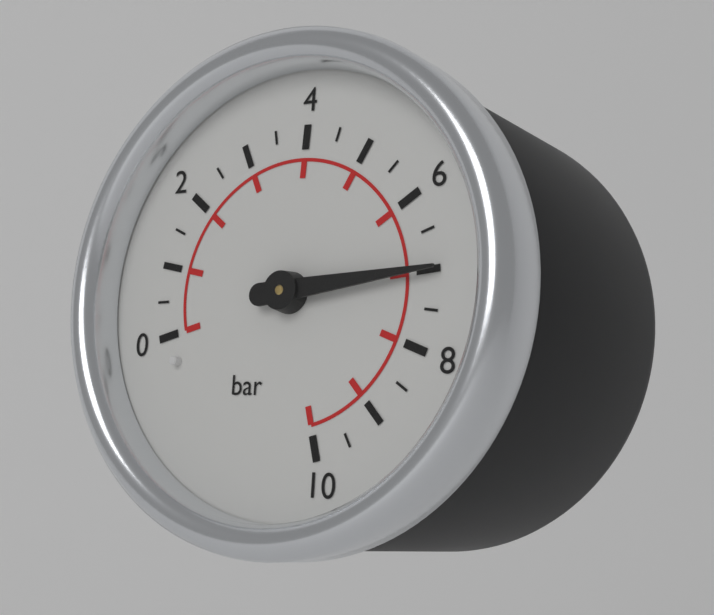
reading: 7.0 bar
